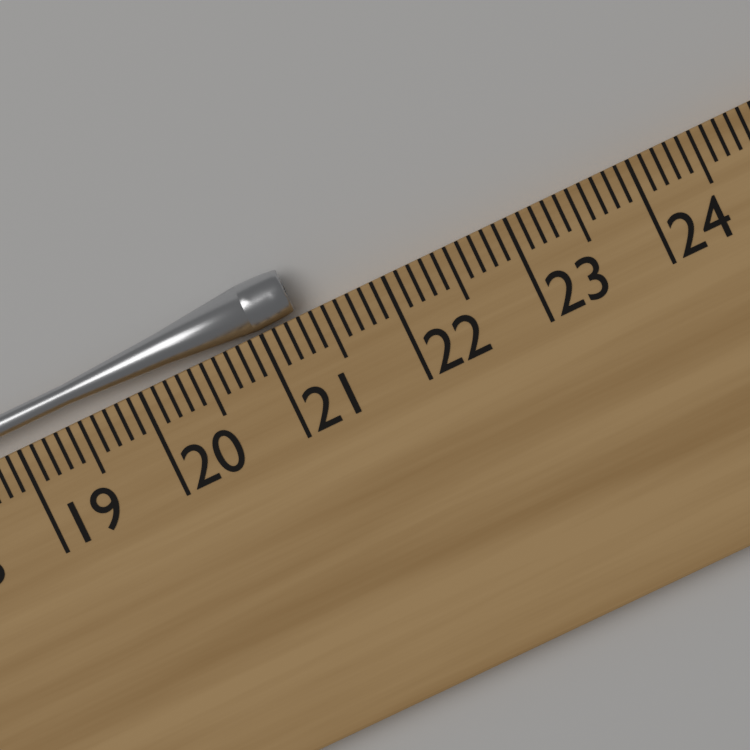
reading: 21.3 cm
